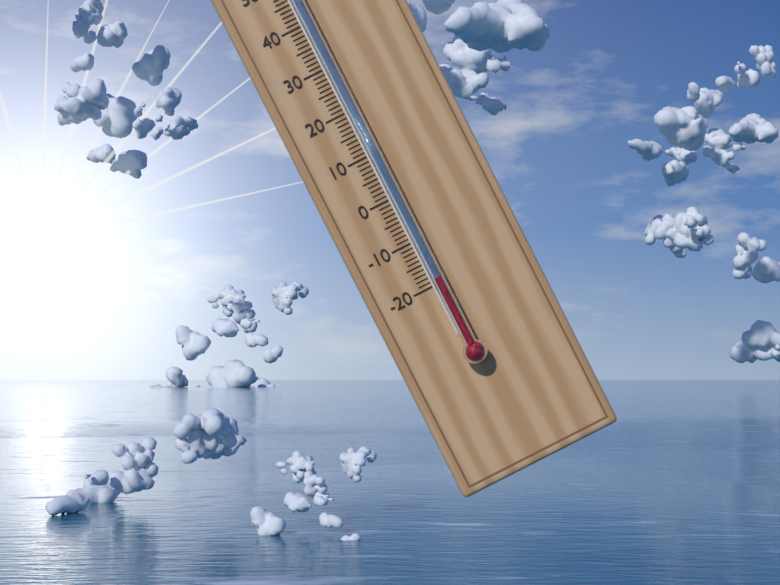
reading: -19 °C
